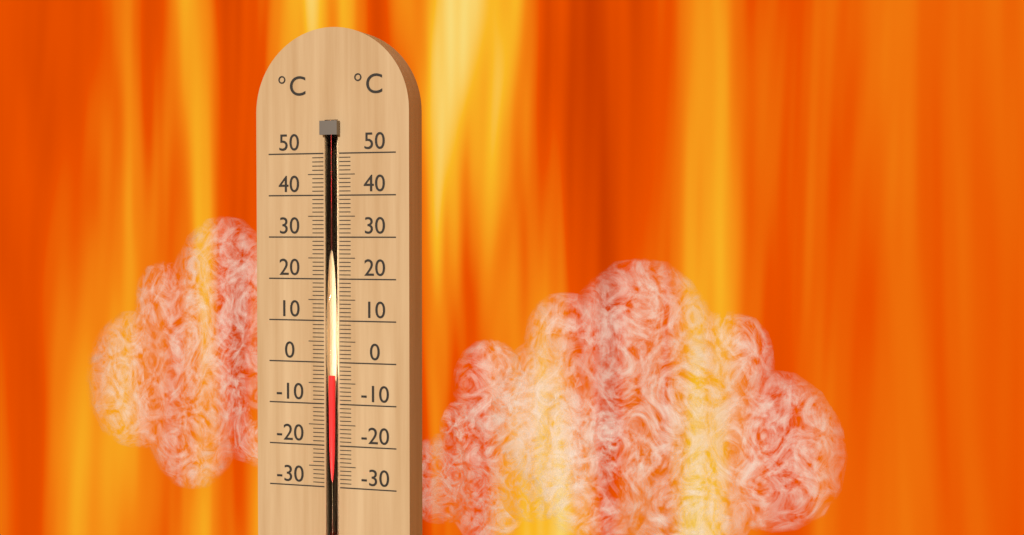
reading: -3 °C
